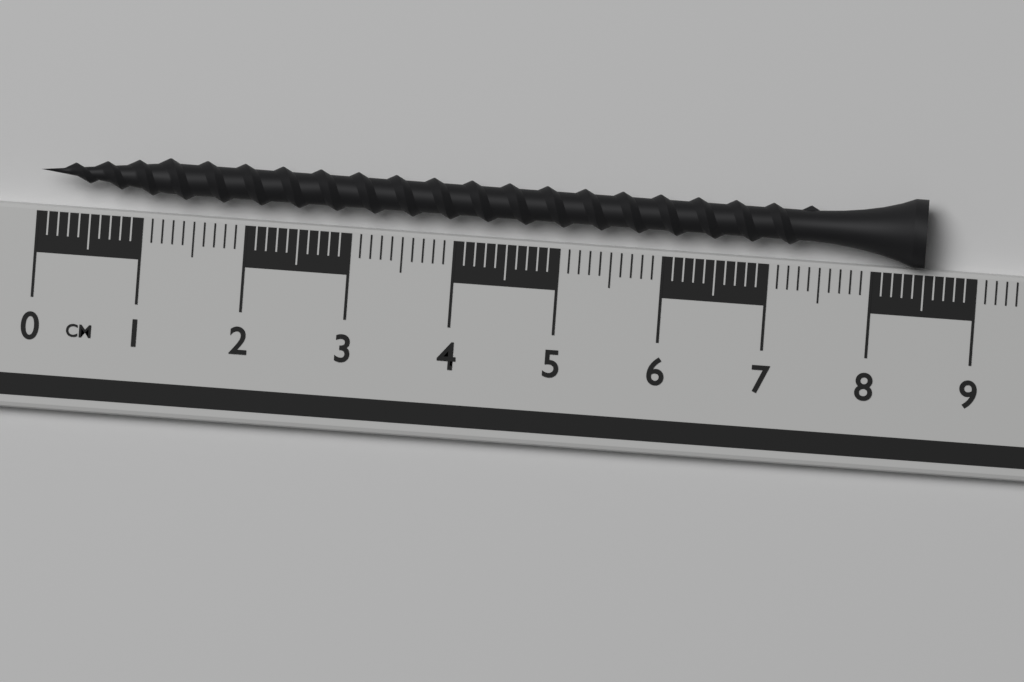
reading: 8.5 cm
